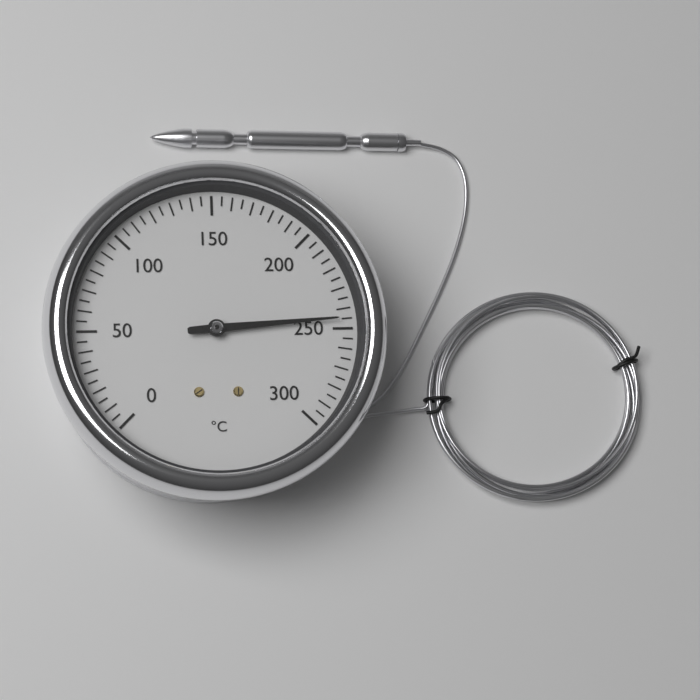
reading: 245 °C
